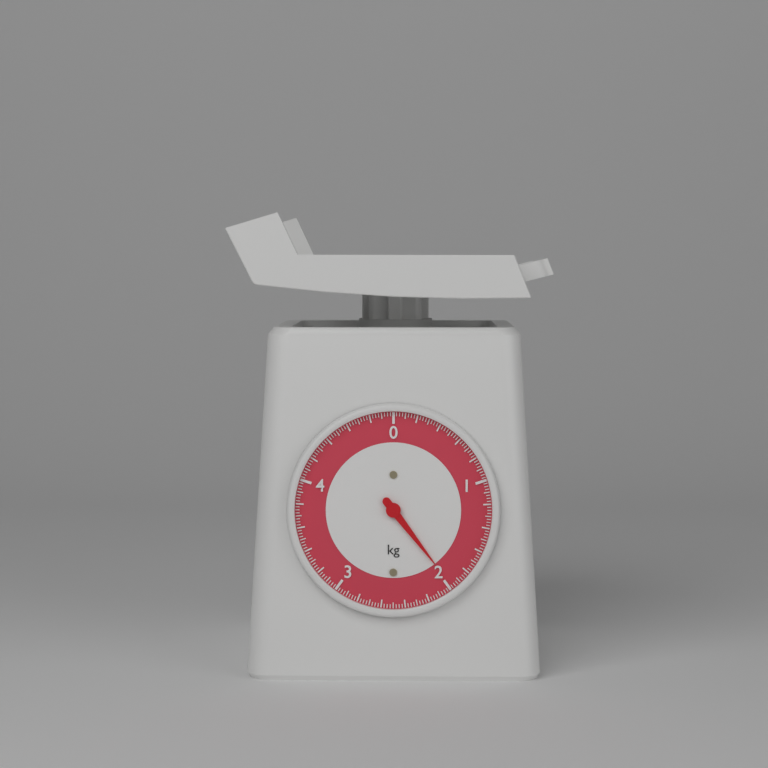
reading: 1.975 kg
